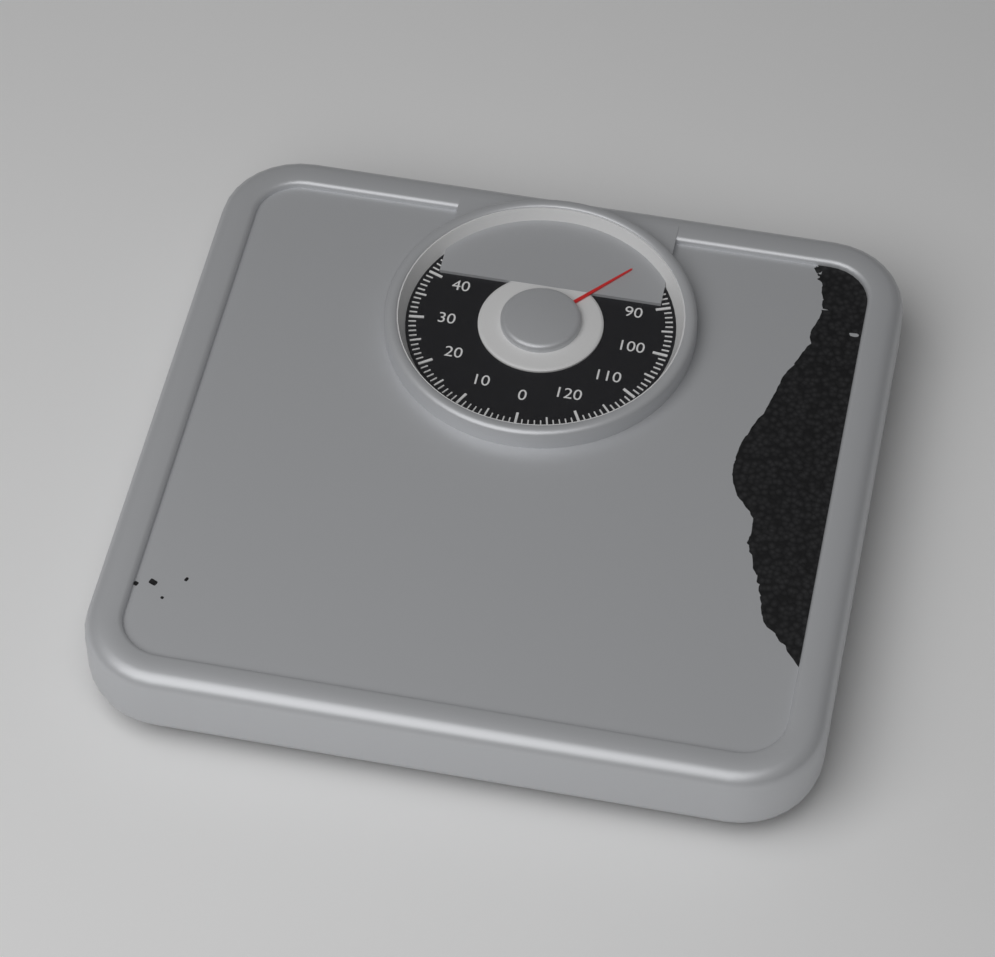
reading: 80 kg
